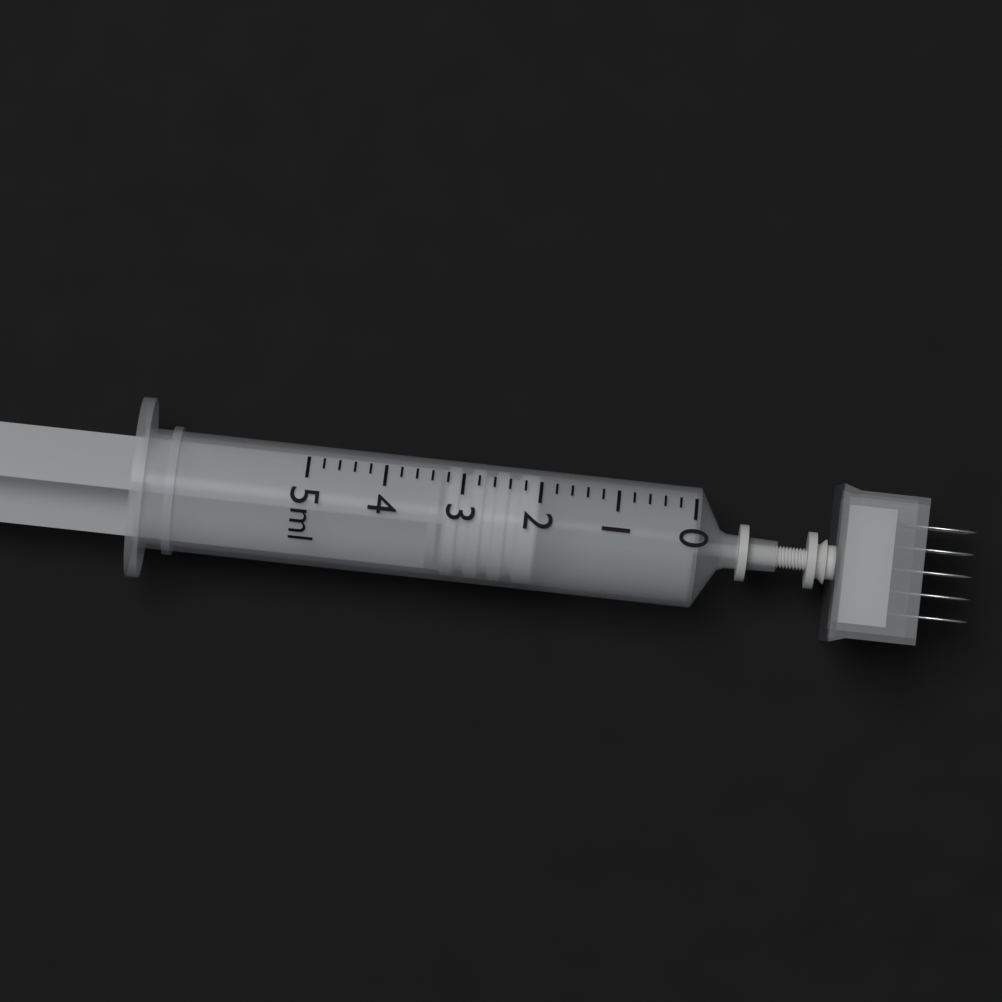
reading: 2.0 ml
